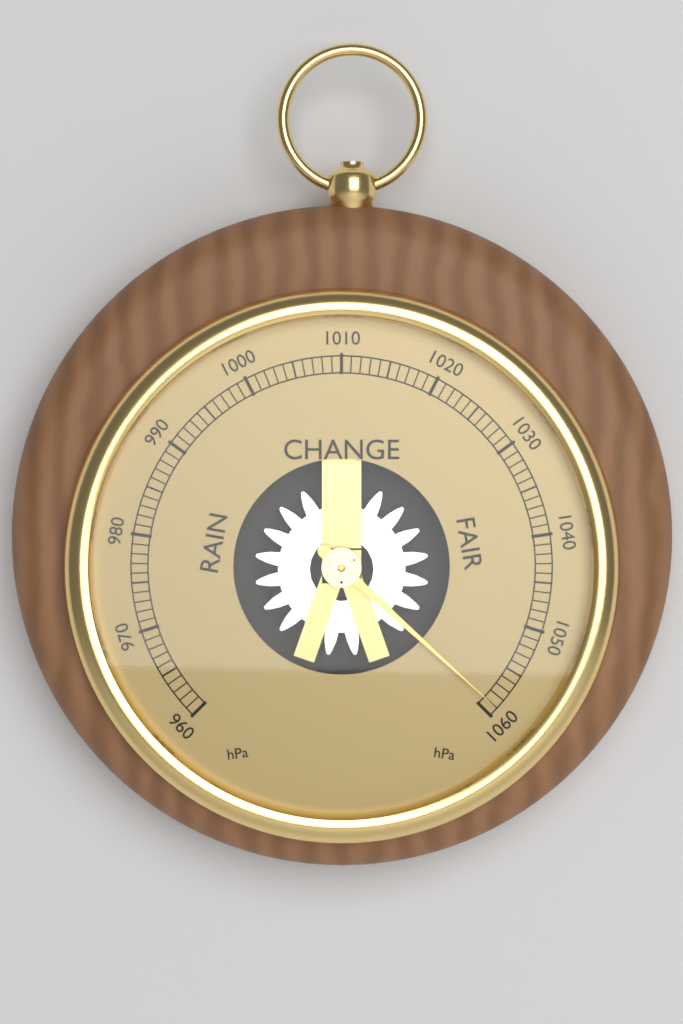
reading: 1059 hPa
